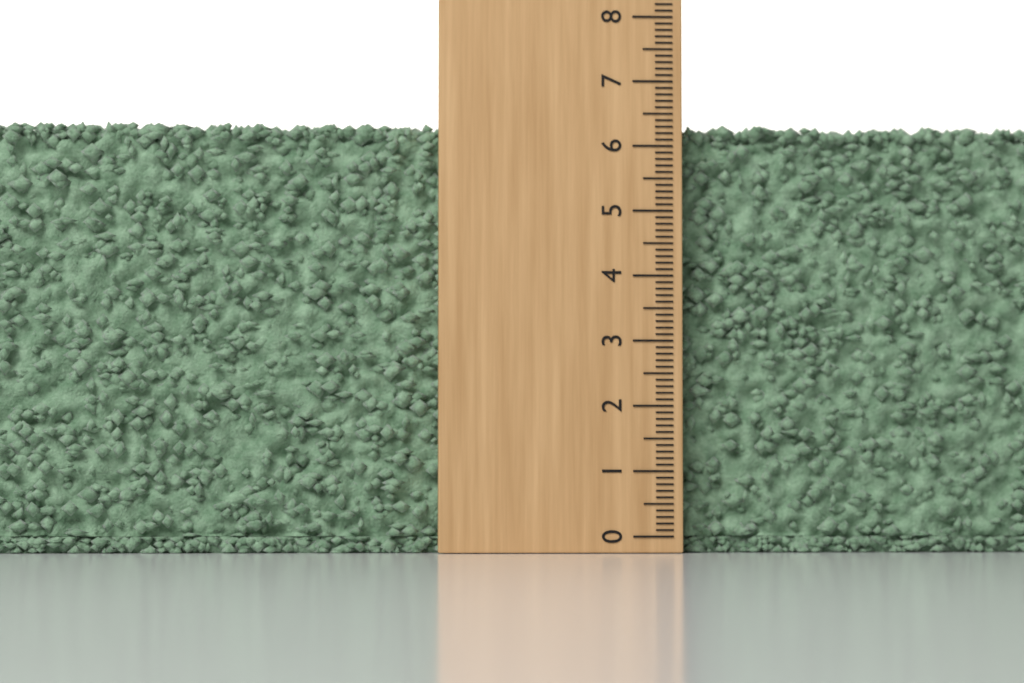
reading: 6.4 (no unit)
